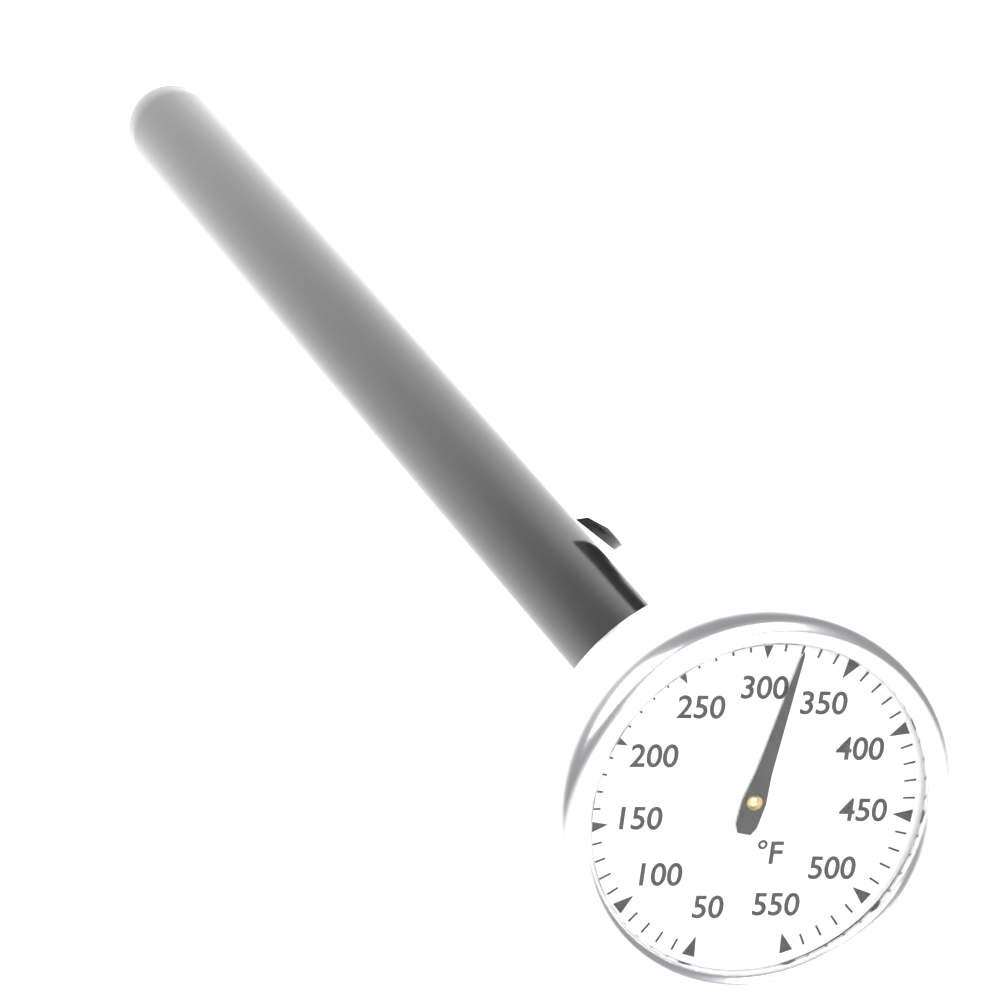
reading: 320 °F
